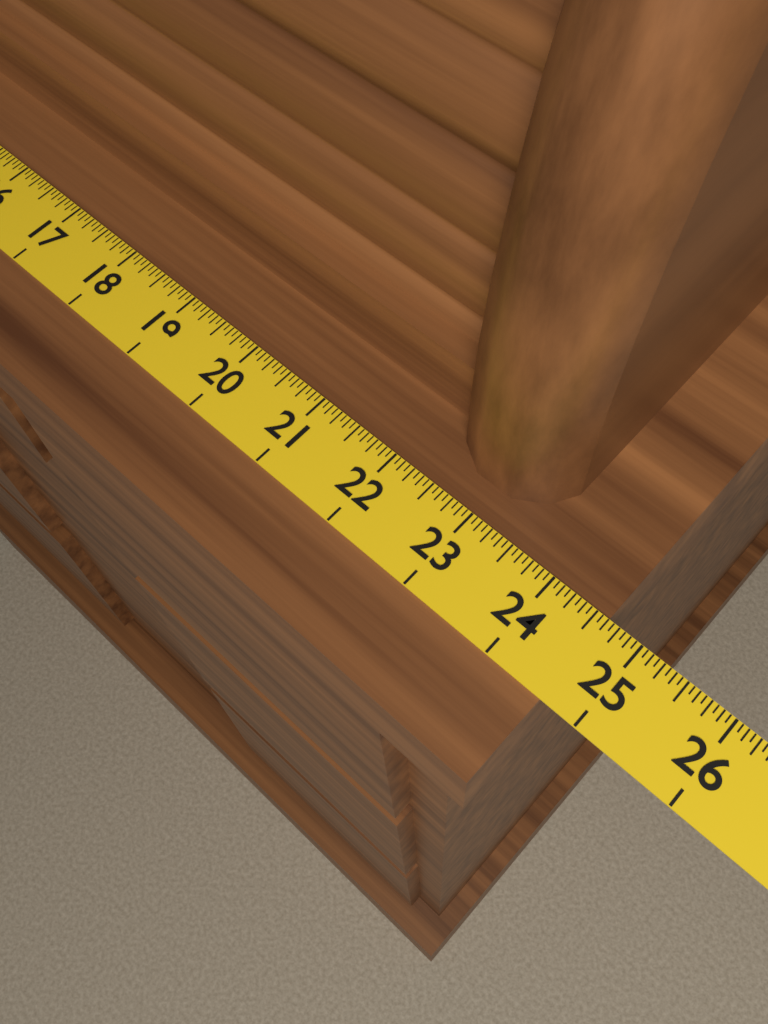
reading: 24.6250 (no unit)
